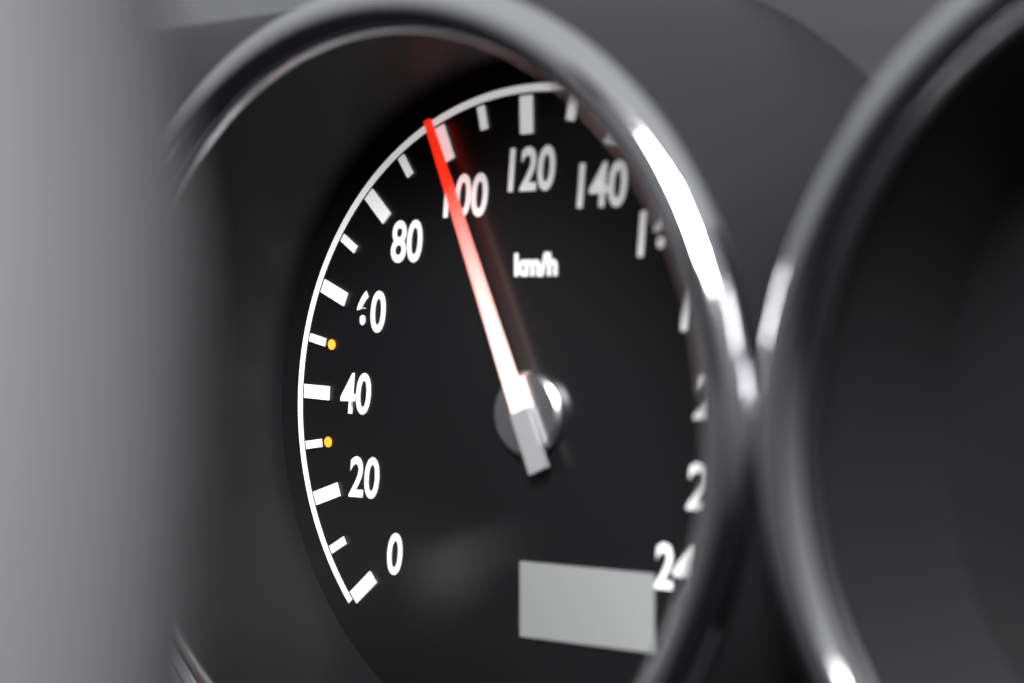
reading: 100 km/h
